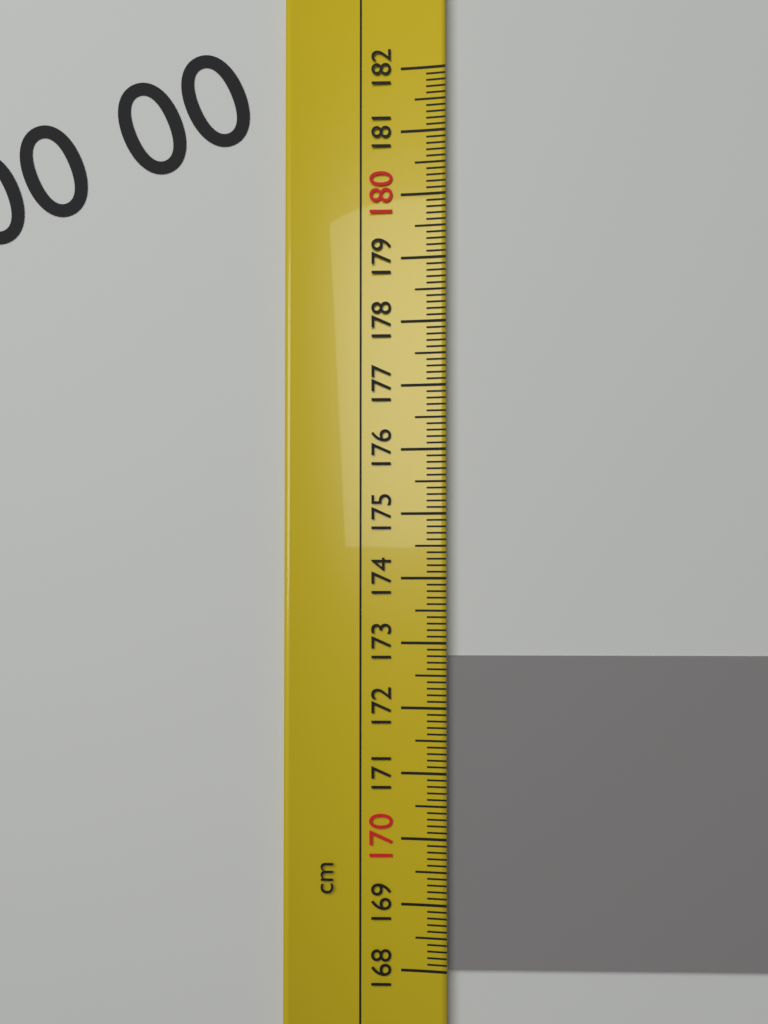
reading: 172.8 cm
